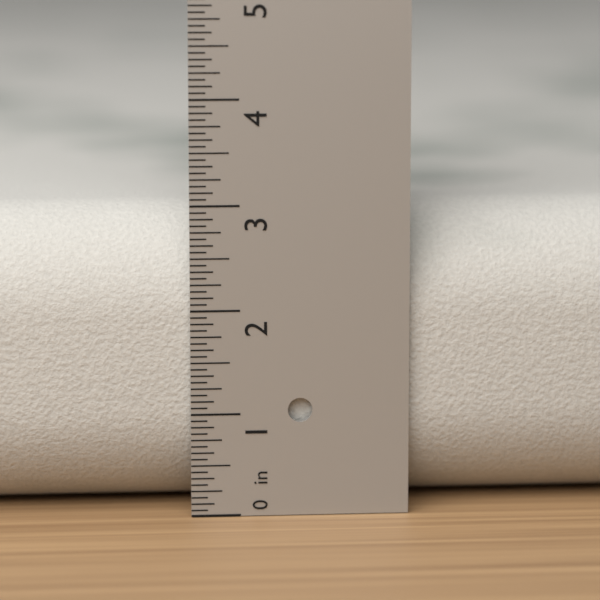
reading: 2.9375 in
